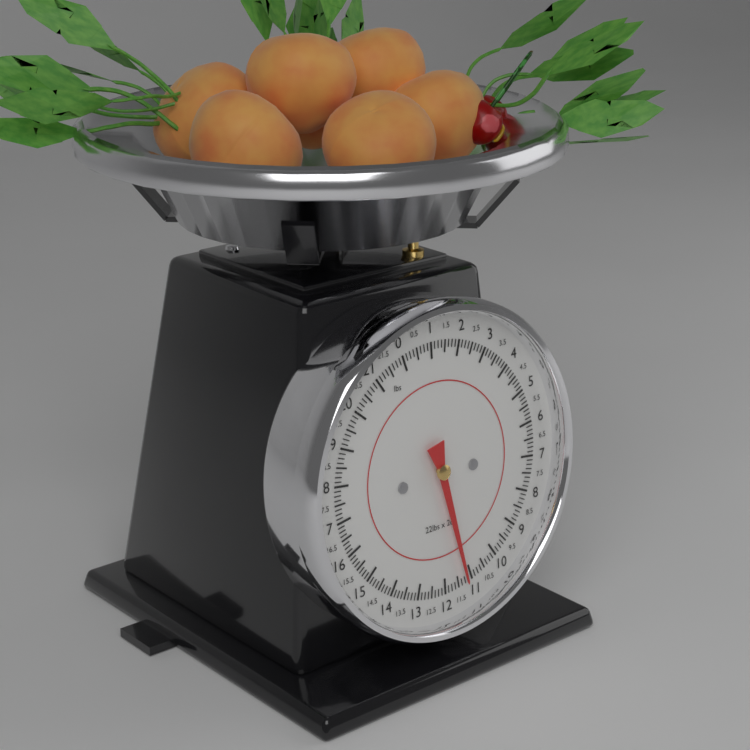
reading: 11.250 lbs
